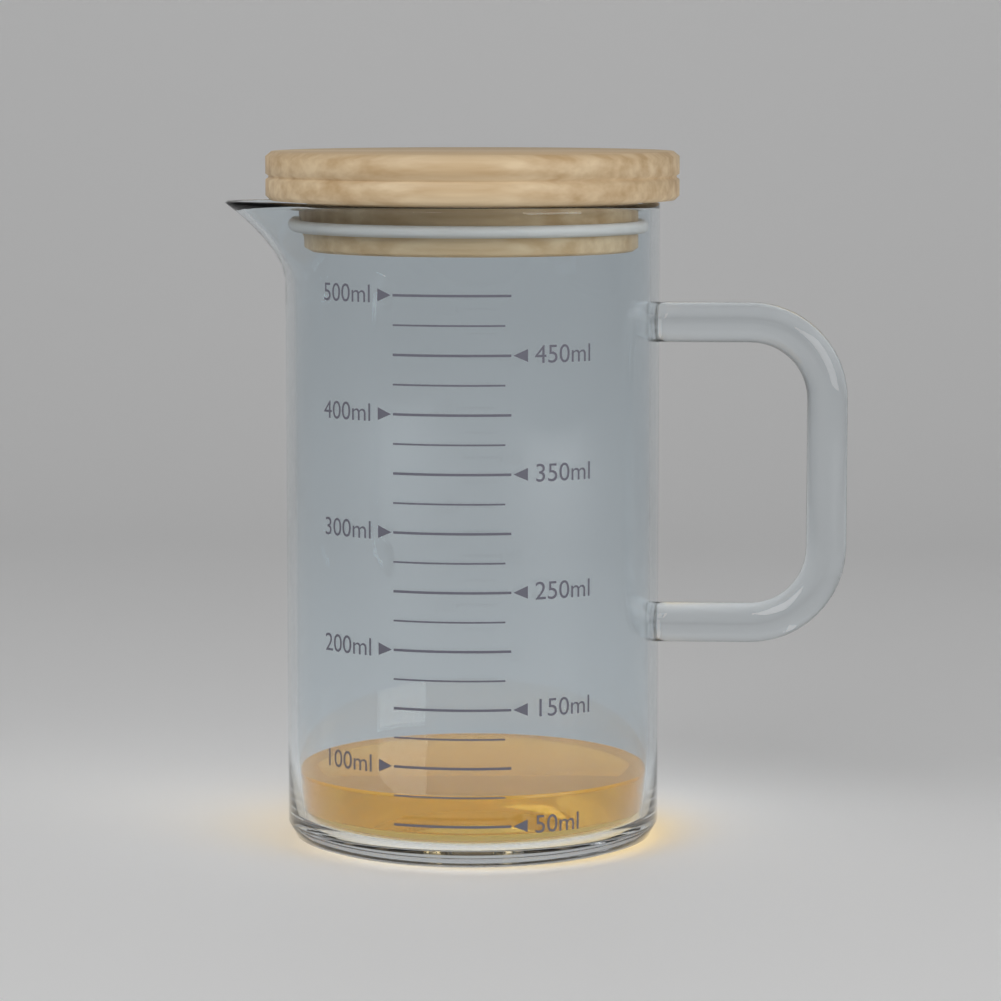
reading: 75 ml
